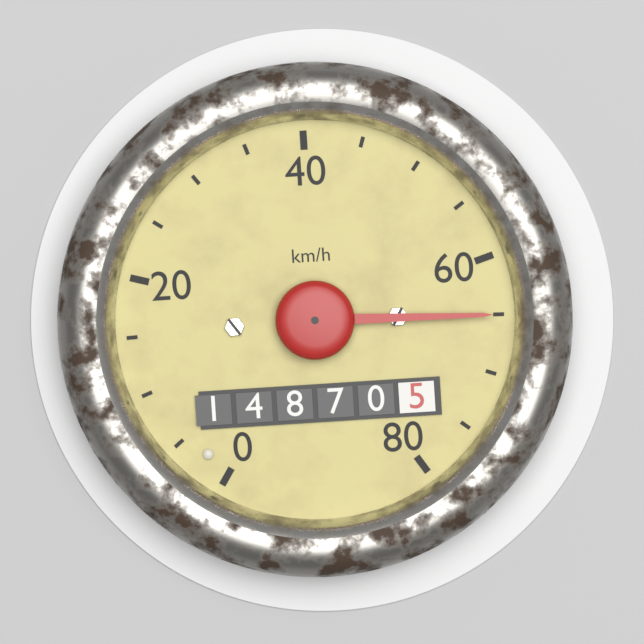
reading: 65 km/h
